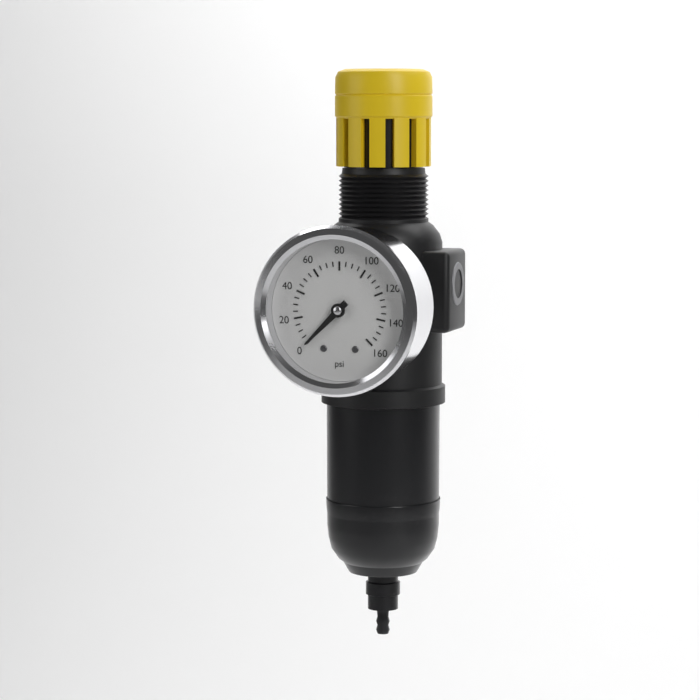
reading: 0 psi
